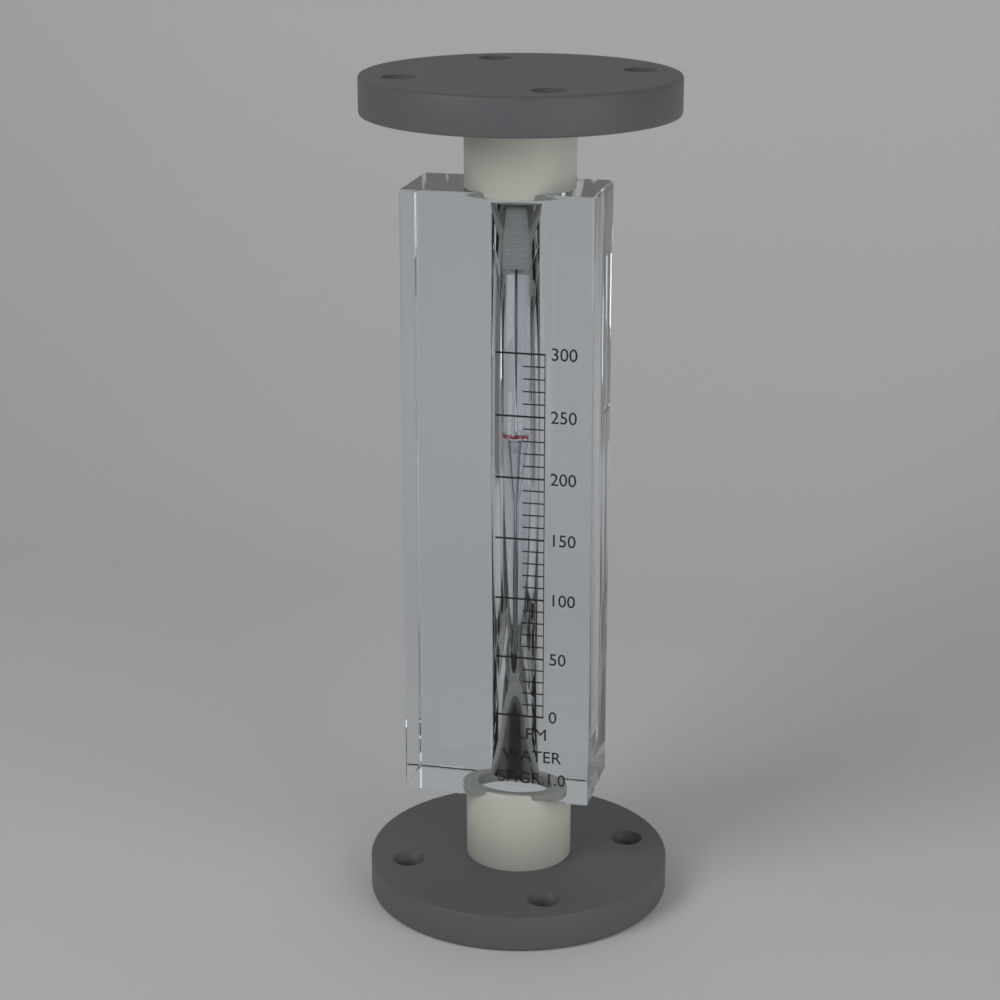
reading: 230 LPM
